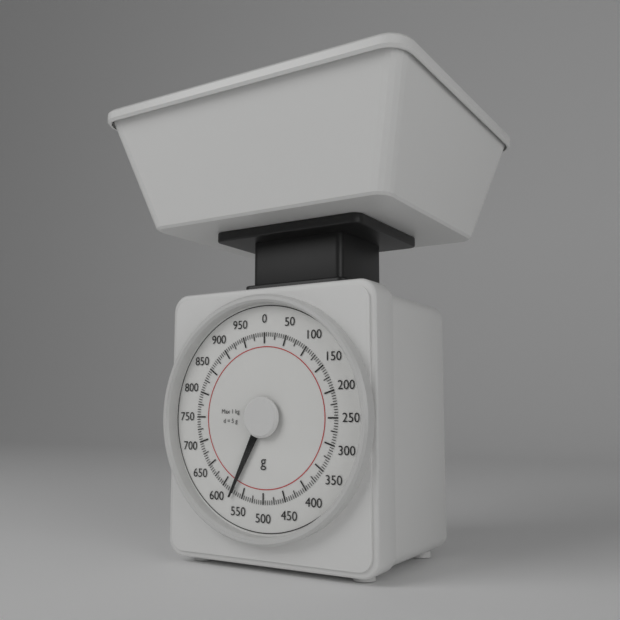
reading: 575 g
